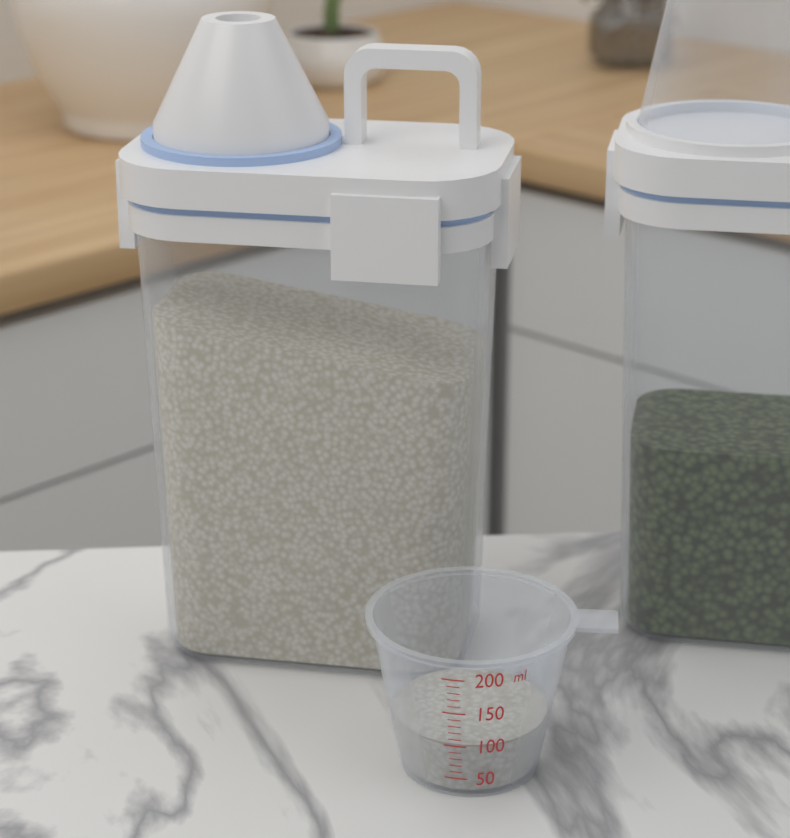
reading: 100 ml
